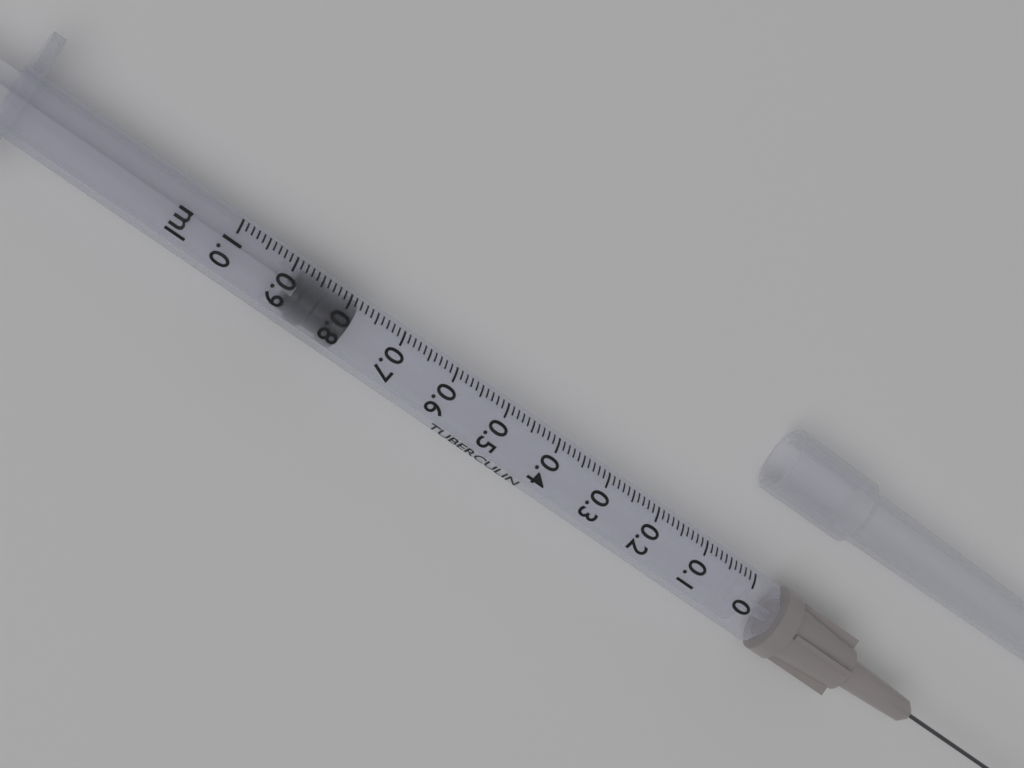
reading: 0.78 ml
